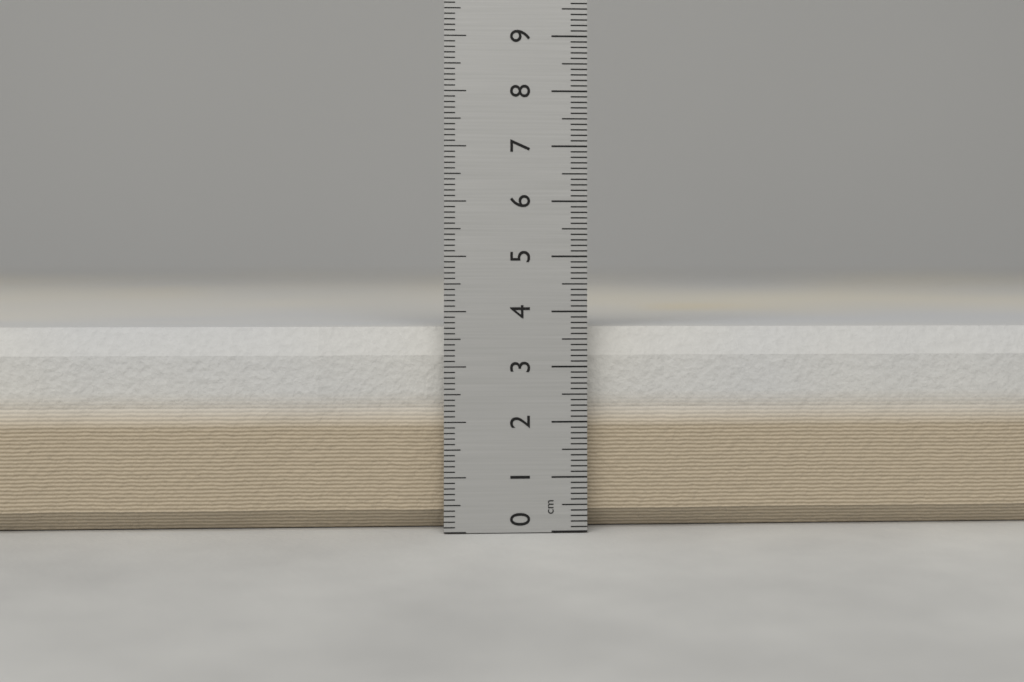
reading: 3.7 cm
